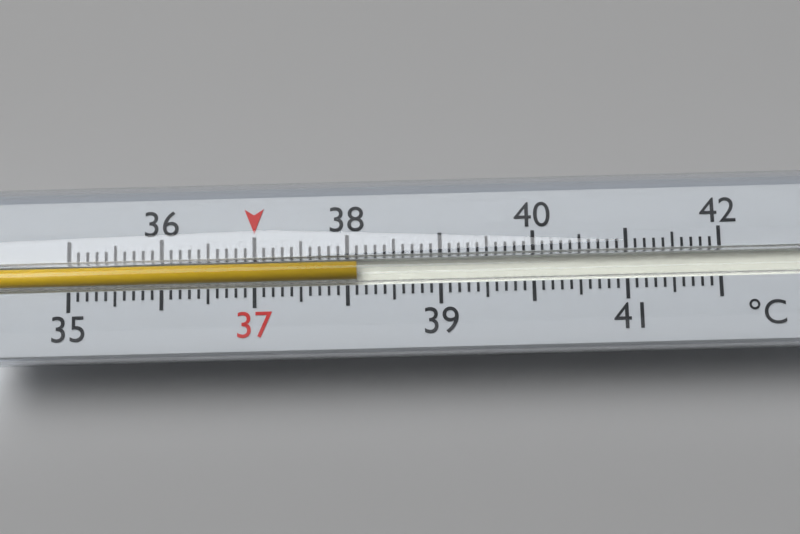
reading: 38.1 °C
